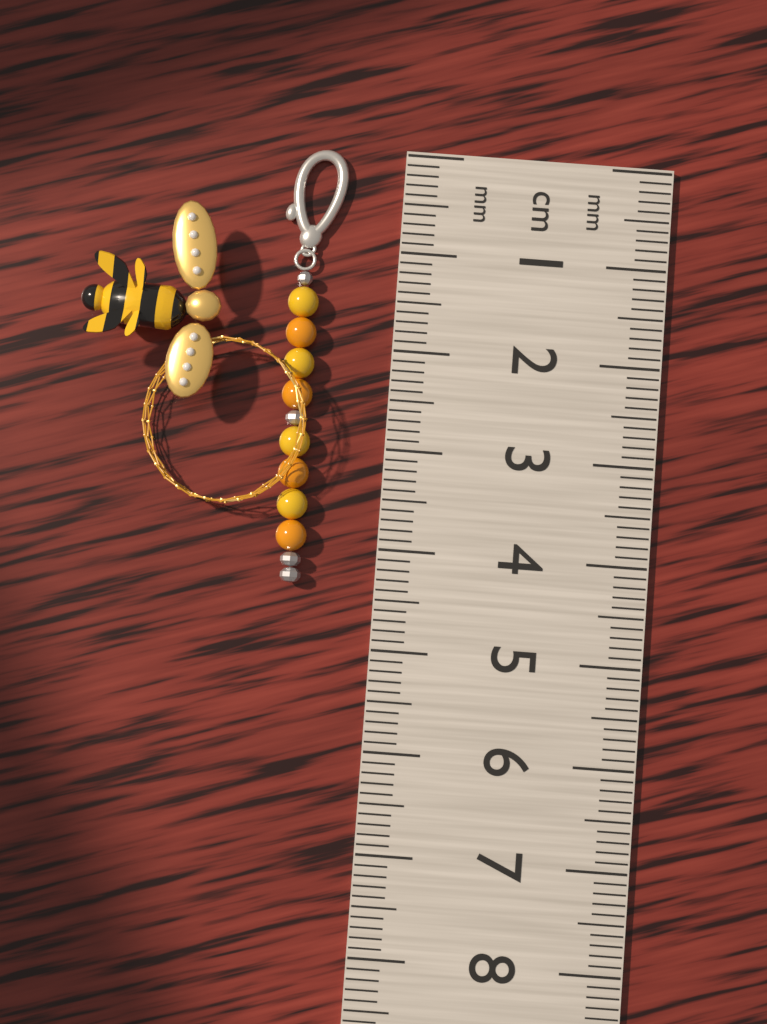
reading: 4.4 cm
